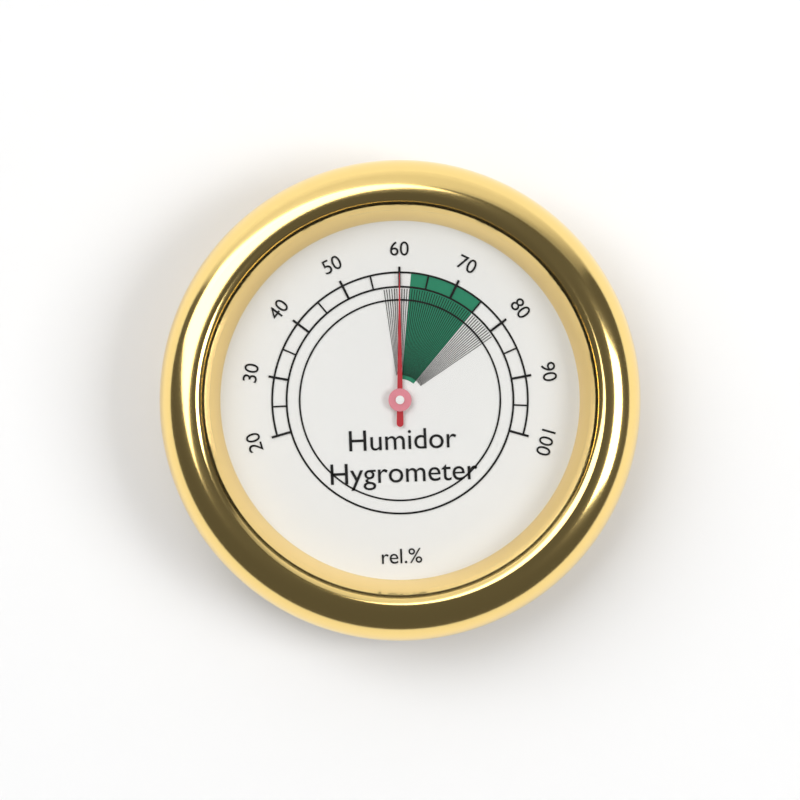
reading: 60 %
